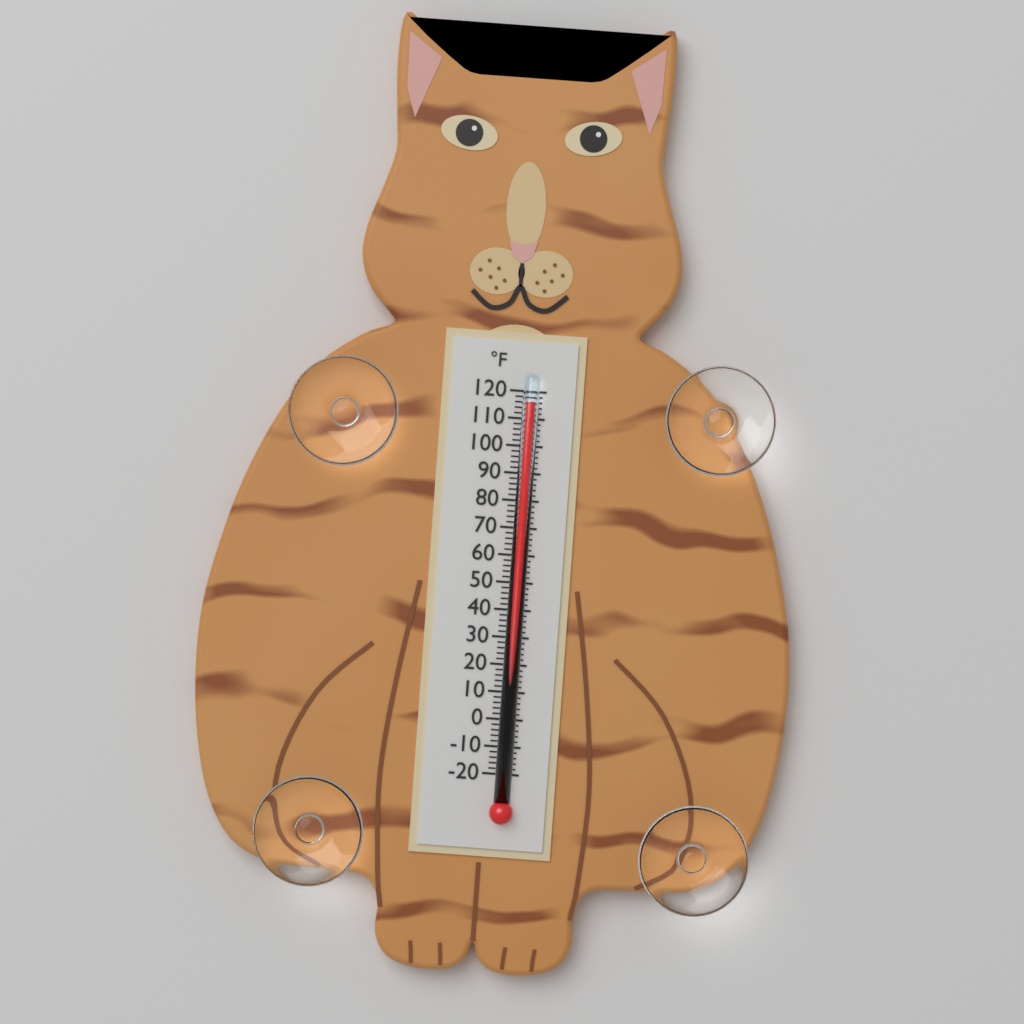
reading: 116 °F
